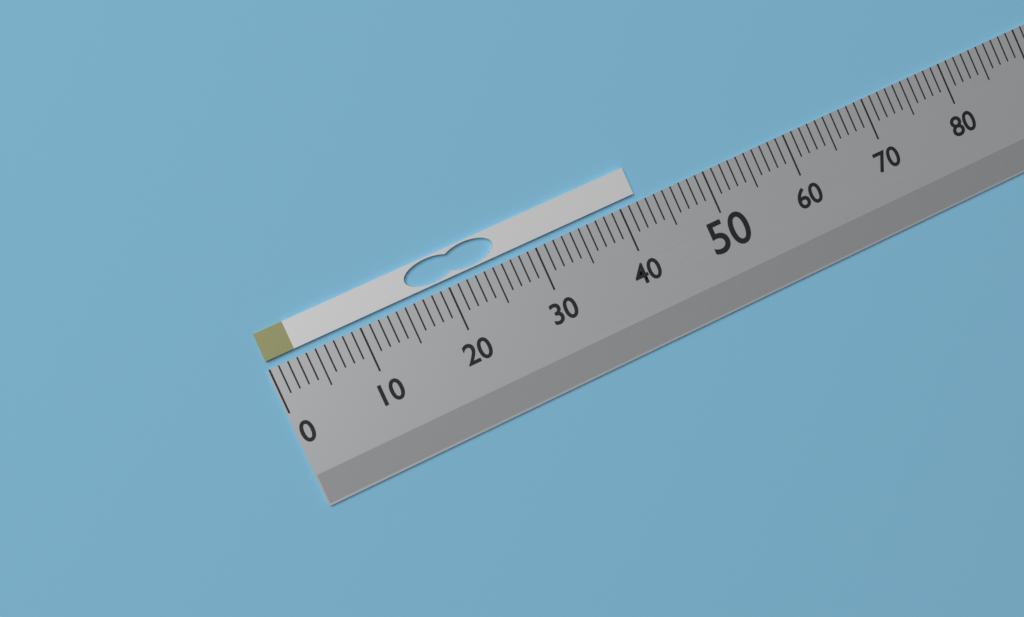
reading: 42 (no unit)
